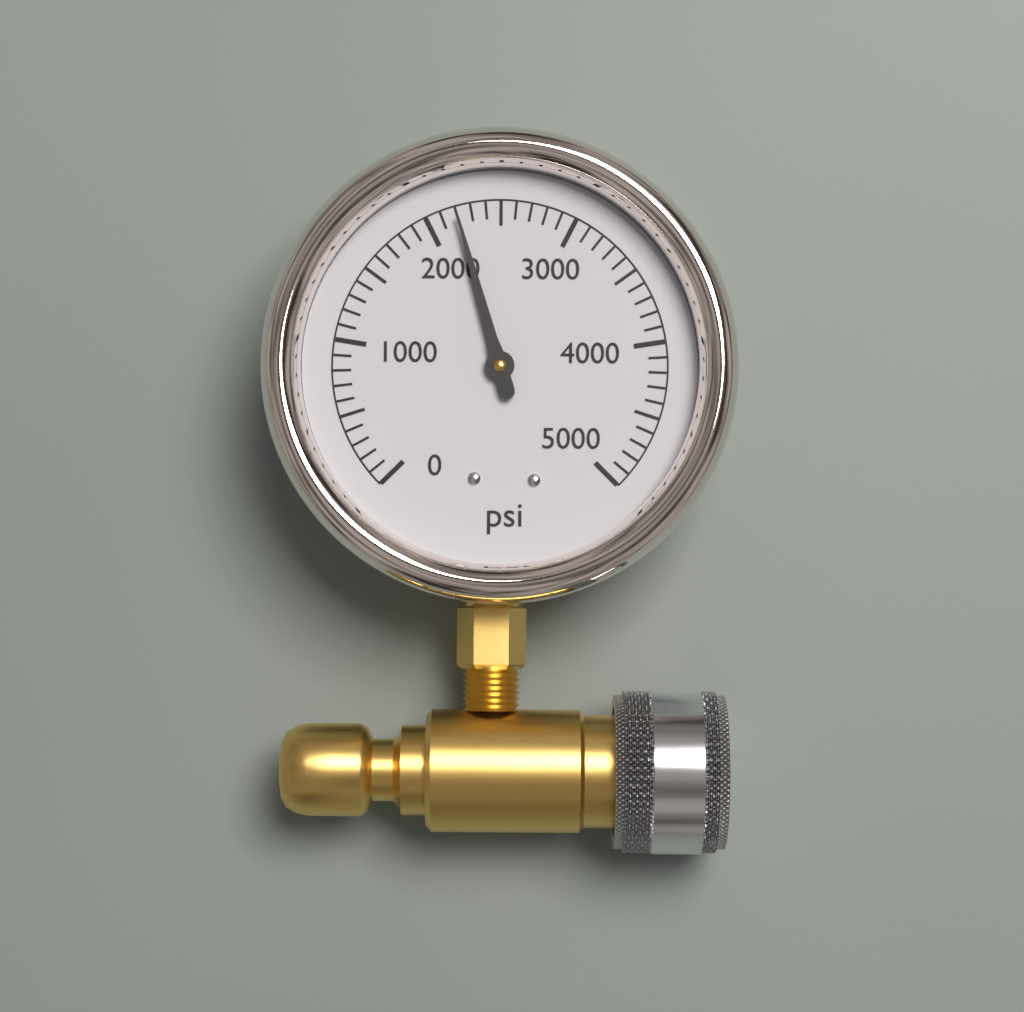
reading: 2200 psi
